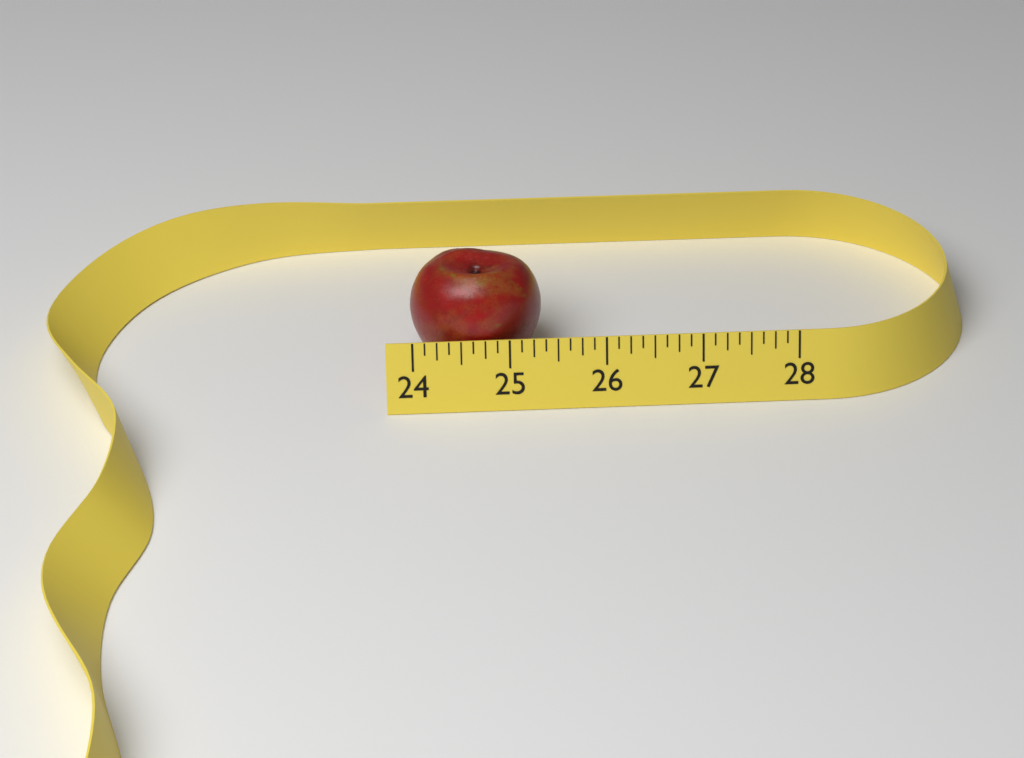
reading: 25.375 (no unit)
